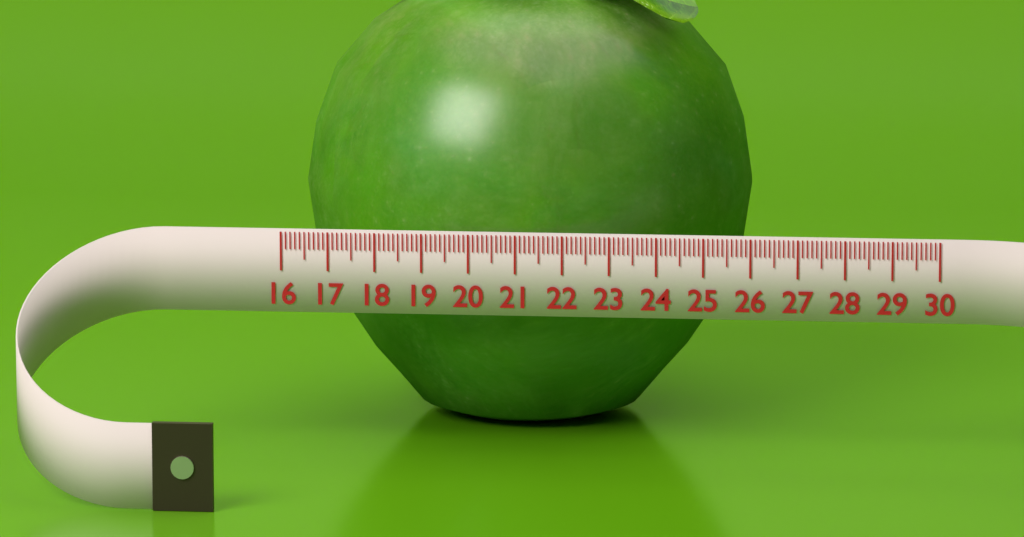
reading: 25.8 (no unit)
